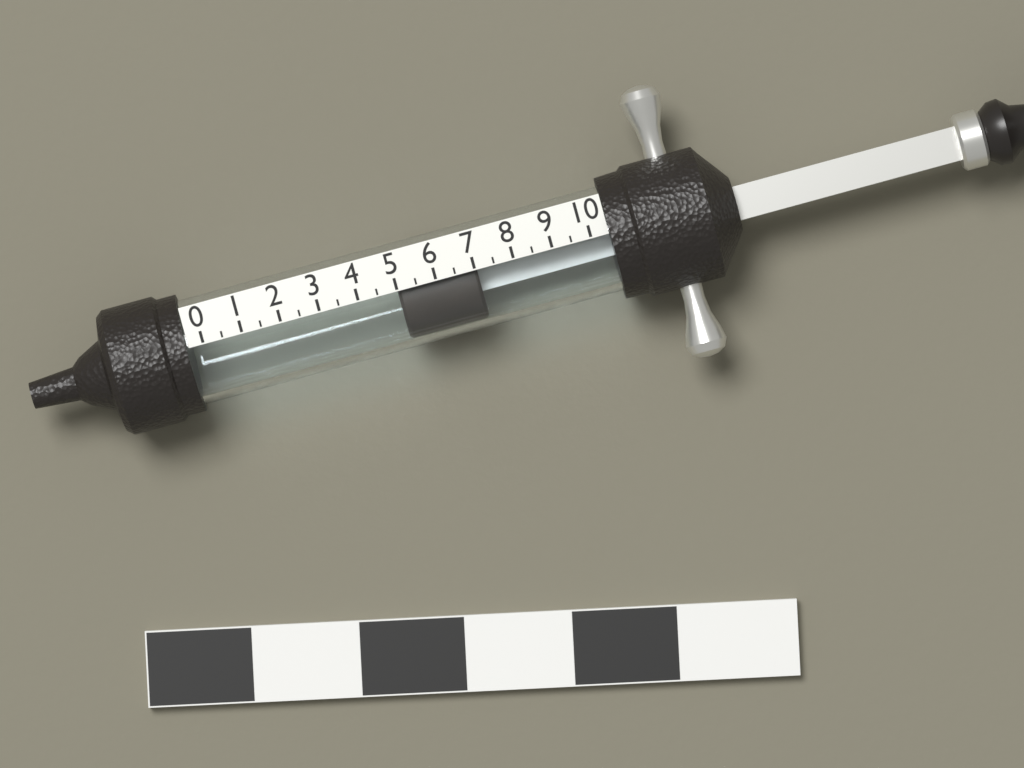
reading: 5.0 (no unit)
